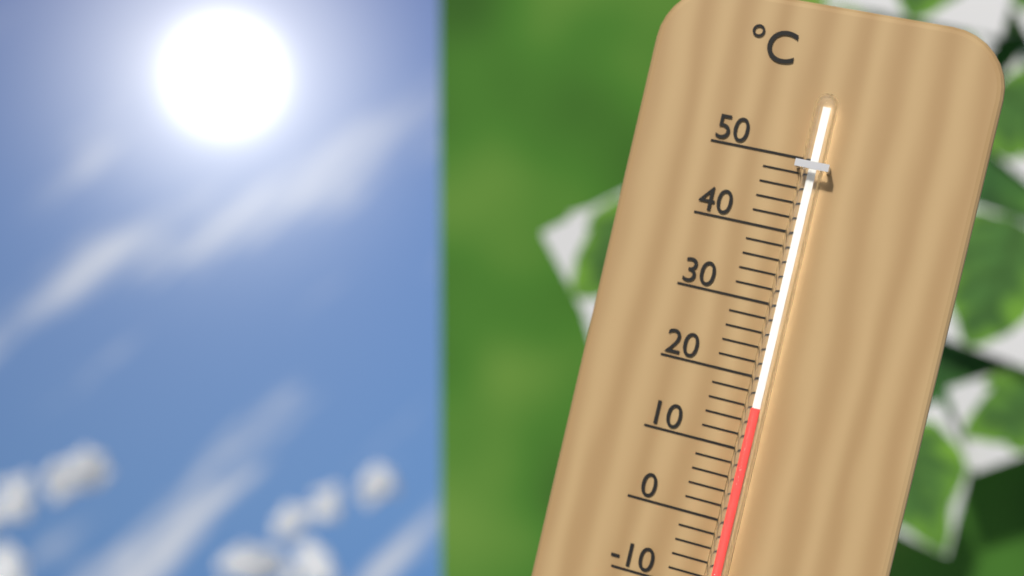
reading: 16 °C
